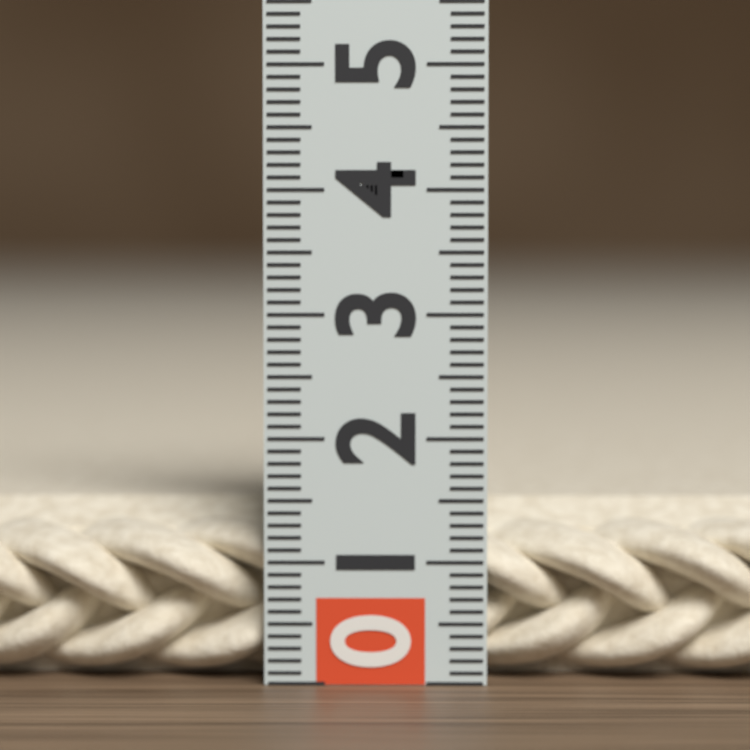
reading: 1.4 (no unit)
